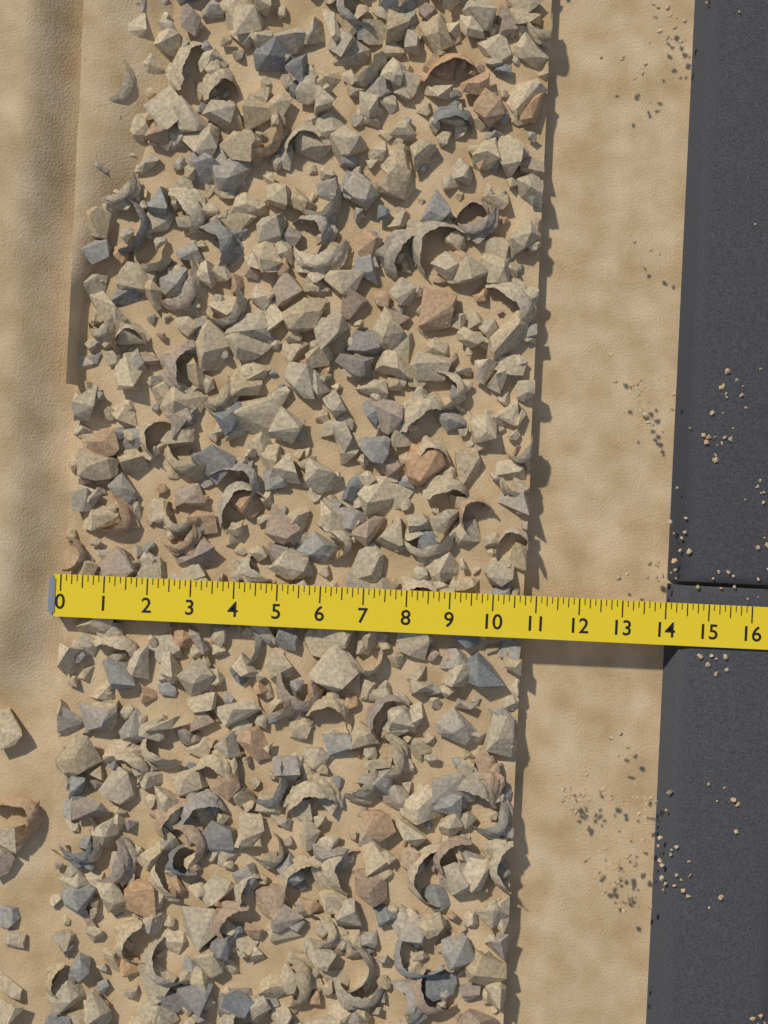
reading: 10.750 (no unit)
